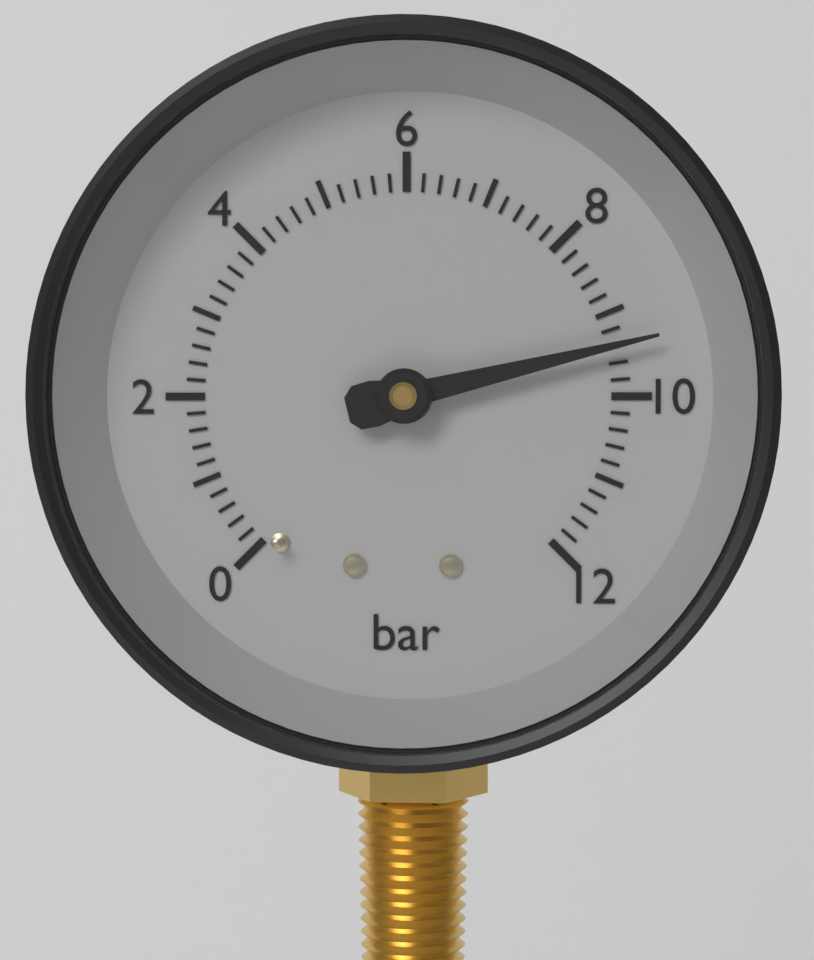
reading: 9.4 bar
